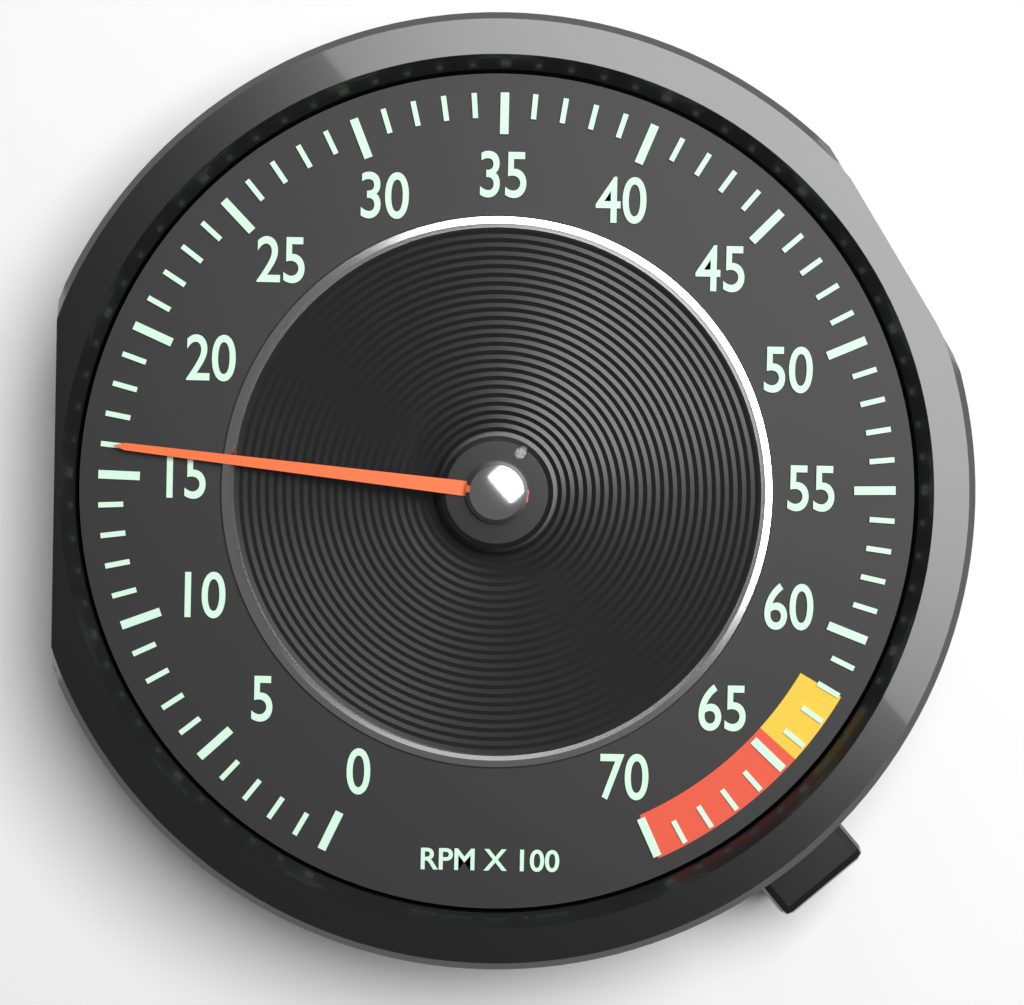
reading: 16 RPM x 100
